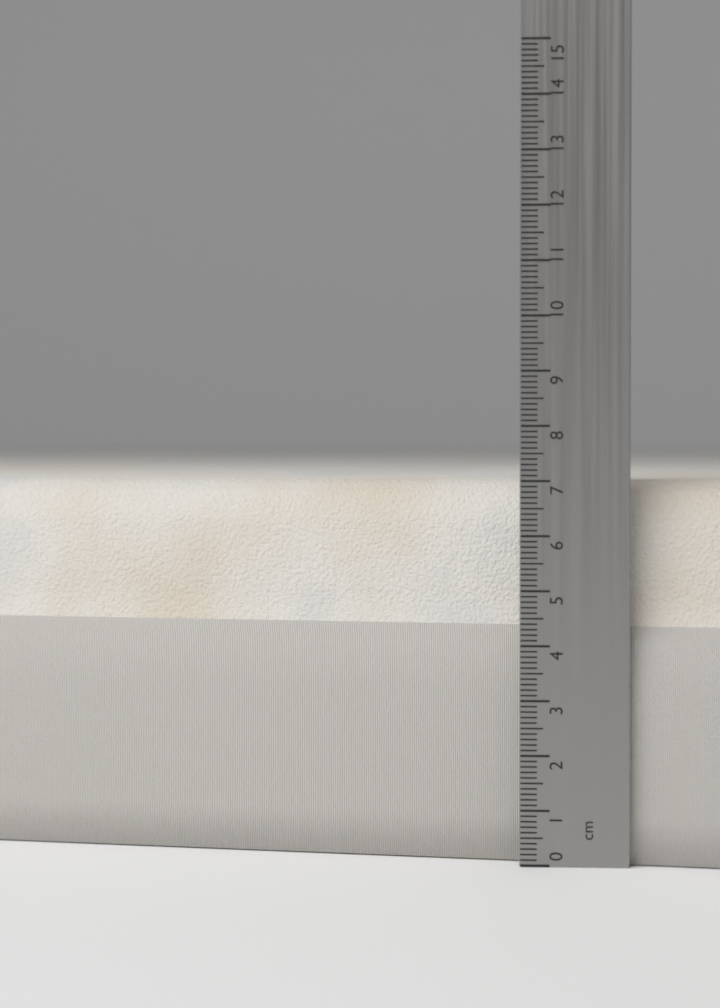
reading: 7.0 cm
